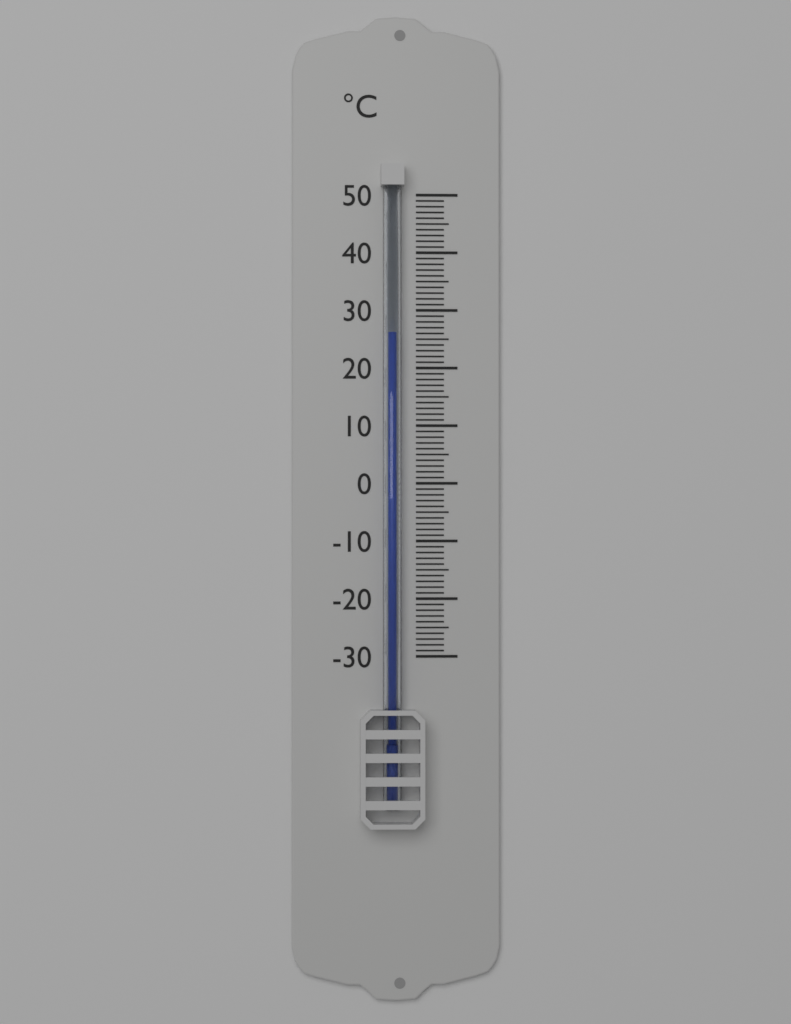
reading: 26 °C
